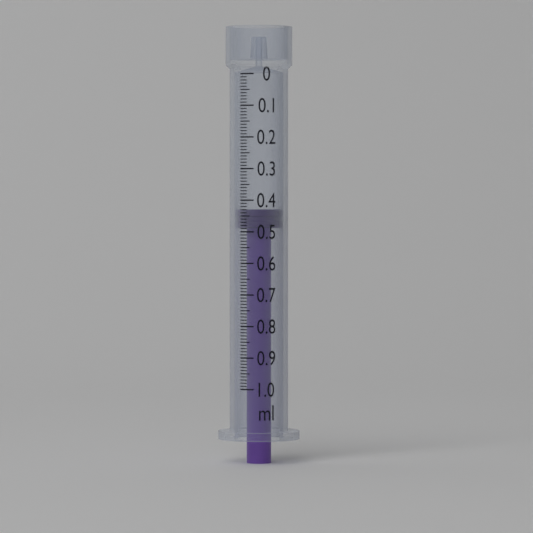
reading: 0.43 ml
